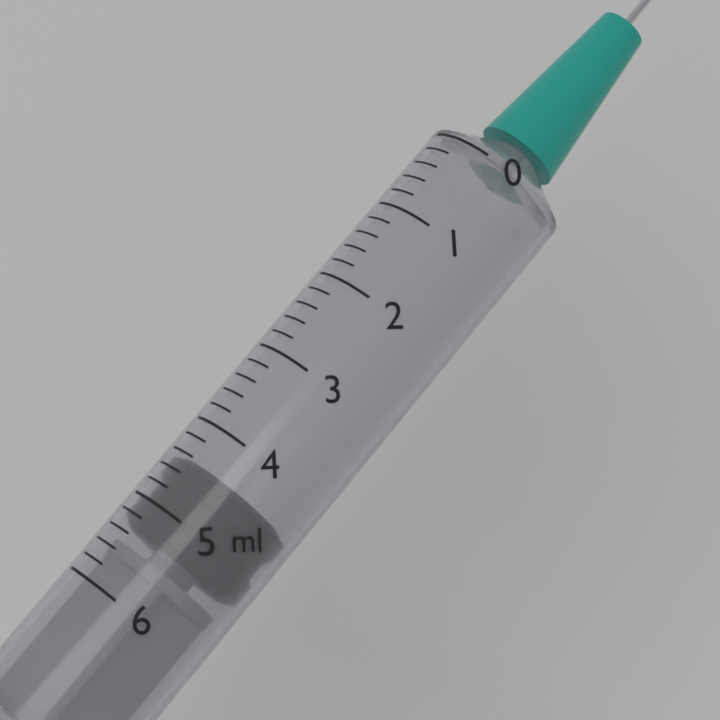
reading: 4.4 ml
